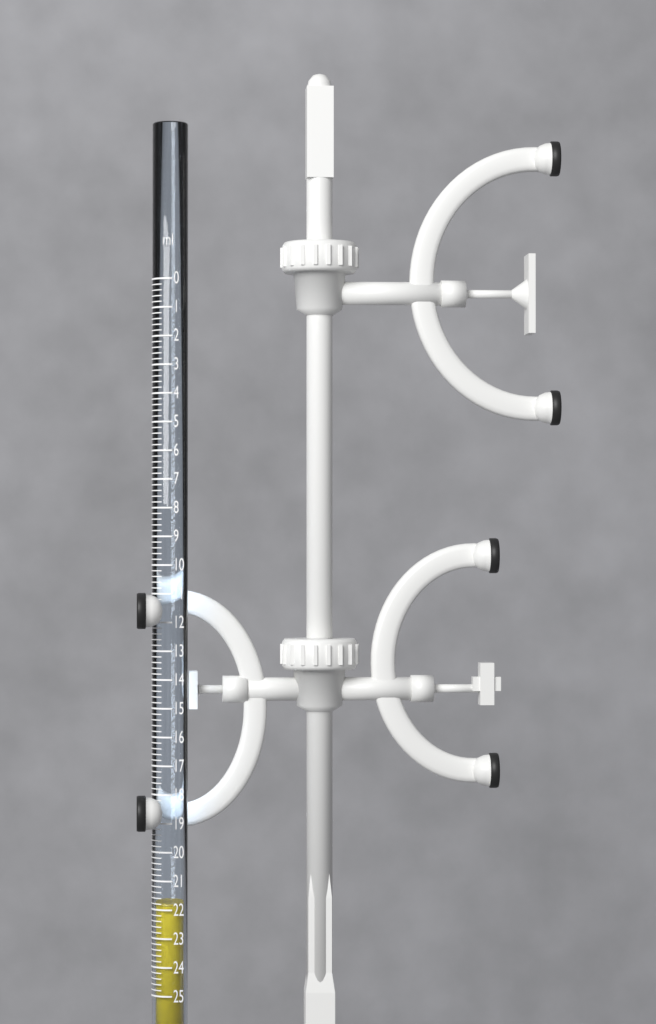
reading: 21.8 ml
